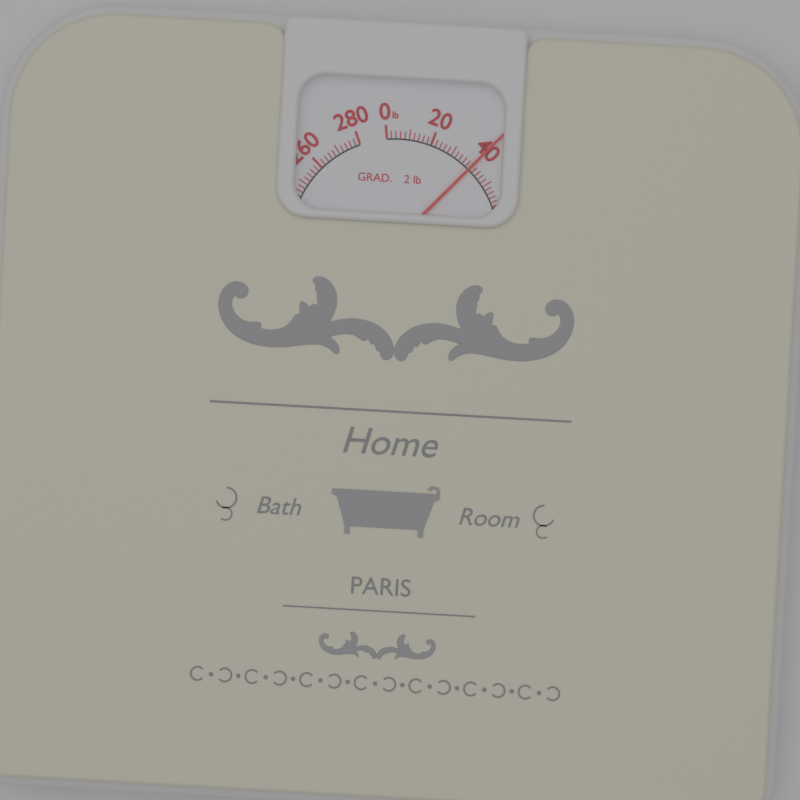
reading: 40 lb
